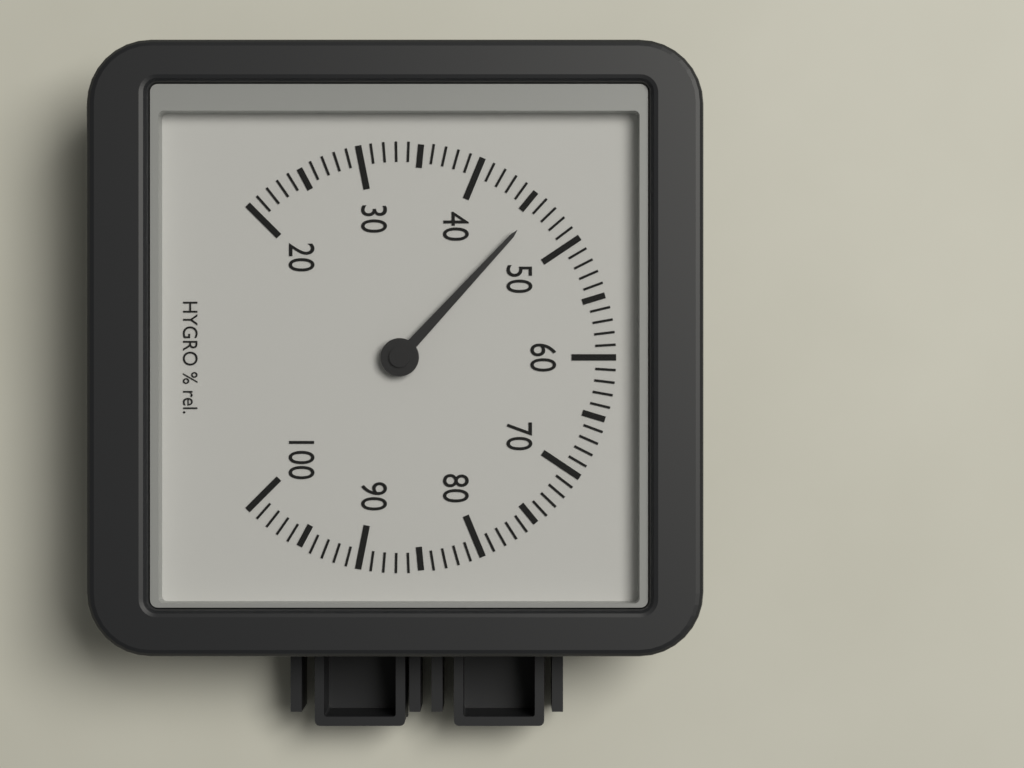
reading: 46 %
